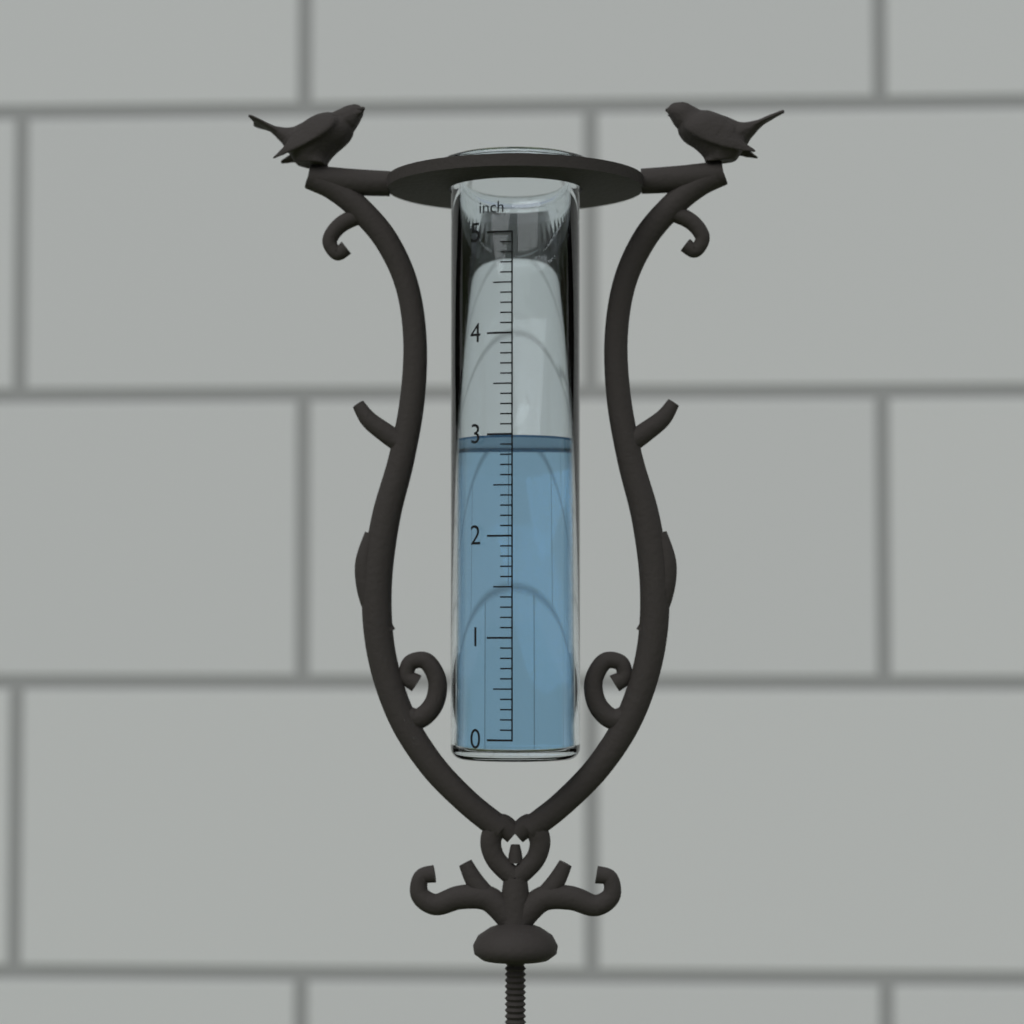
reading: 3.0 inch
